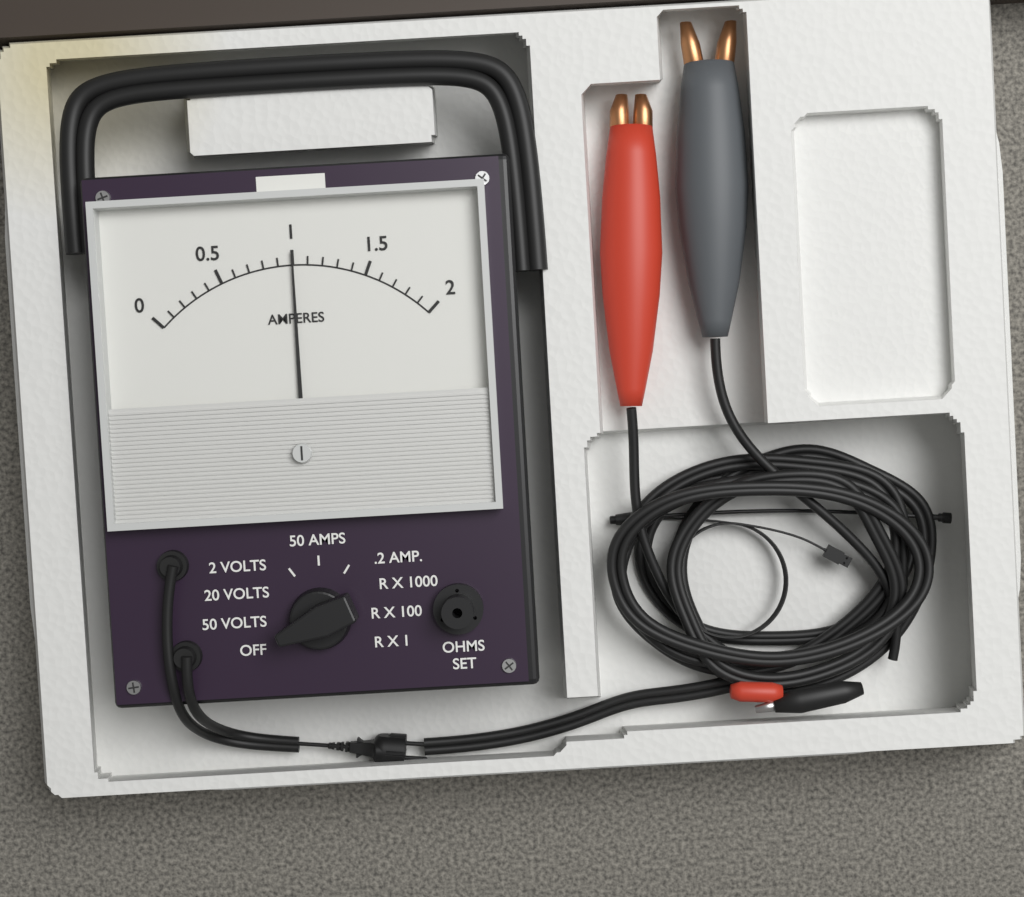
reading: 1.0 A
